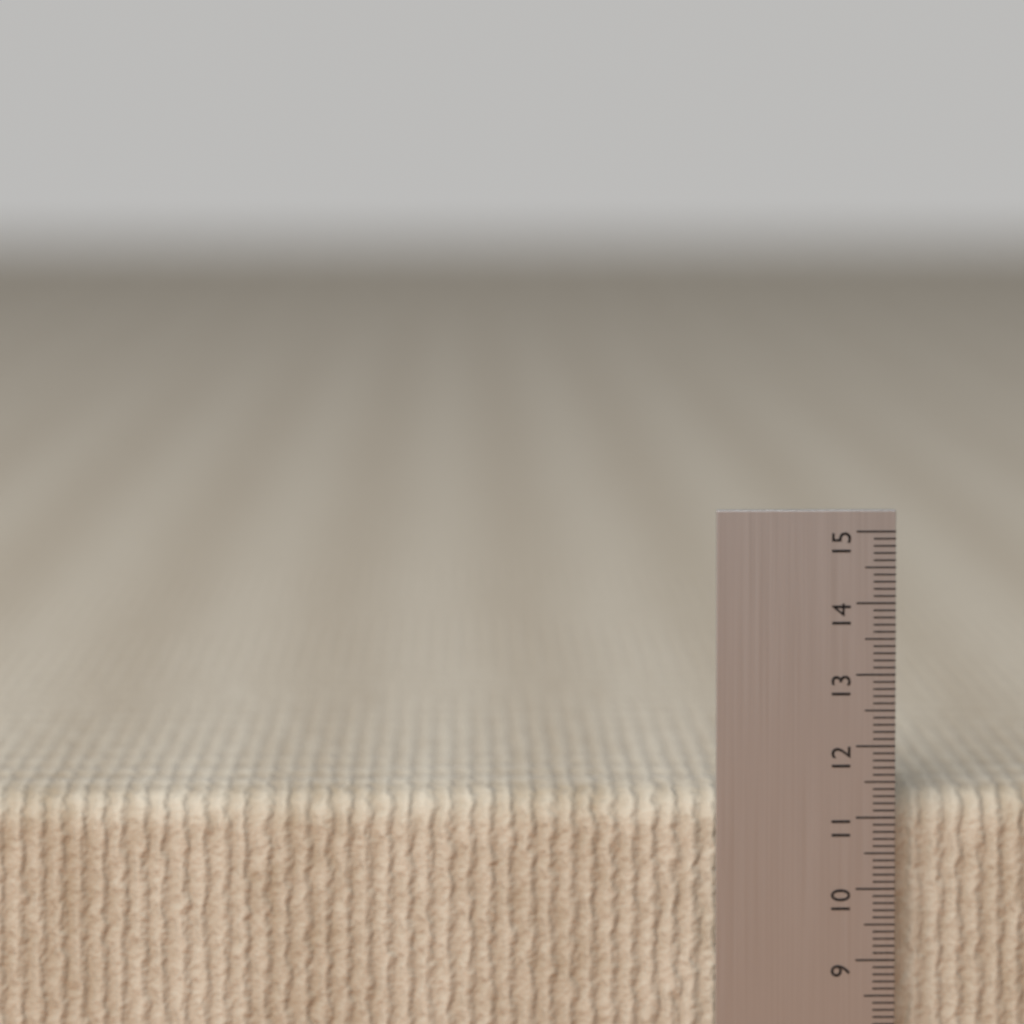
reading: 11.3 cm
